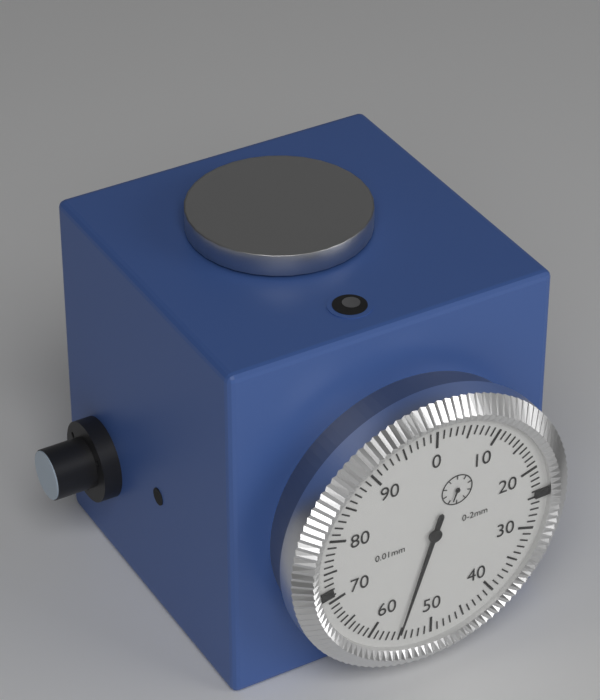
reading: 0.55 mm
